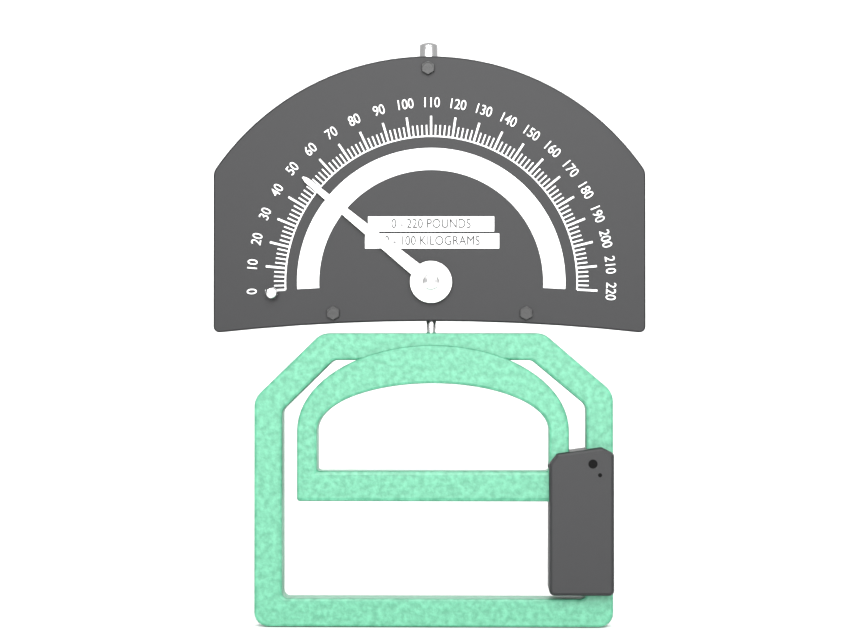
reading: 50 lb
